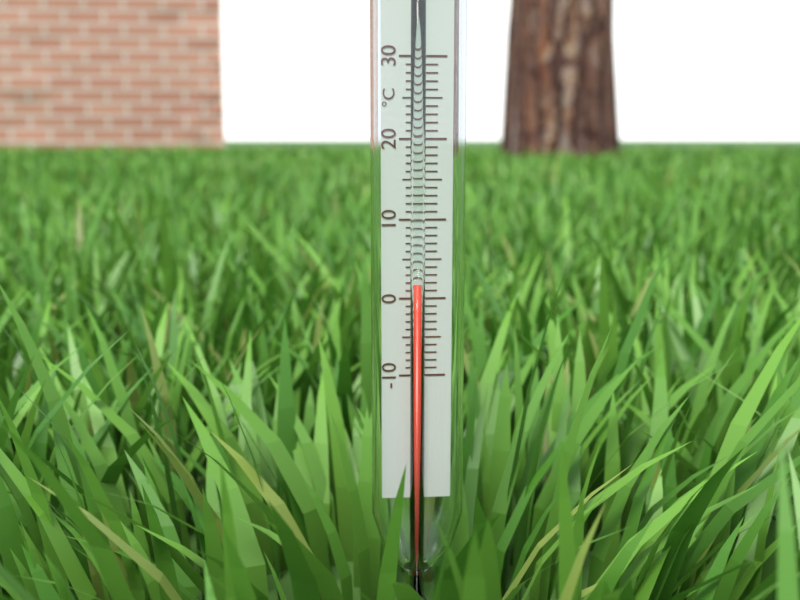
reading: 2 °C
